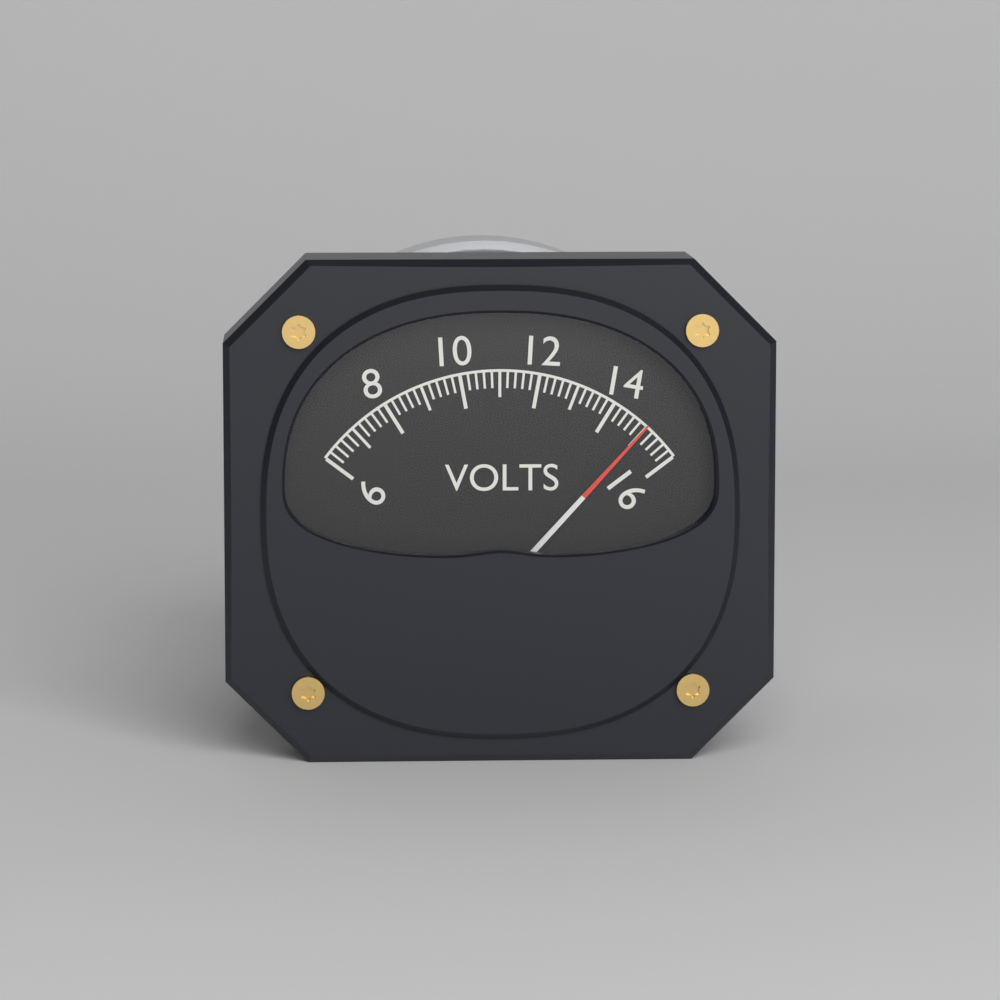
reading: 15.0 V
